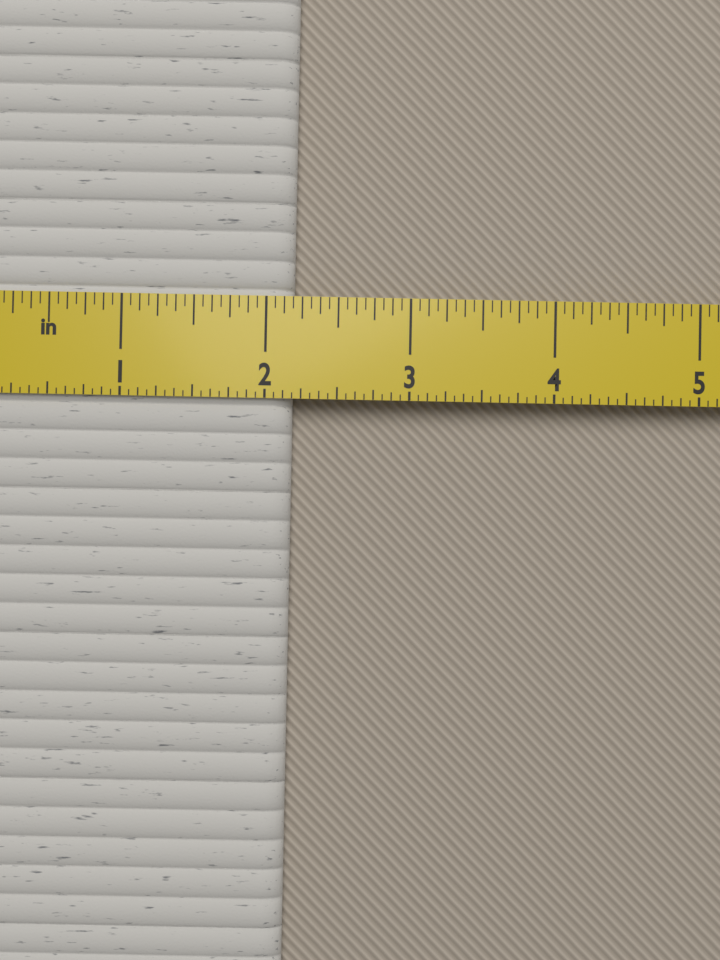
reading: 2.1875 in
